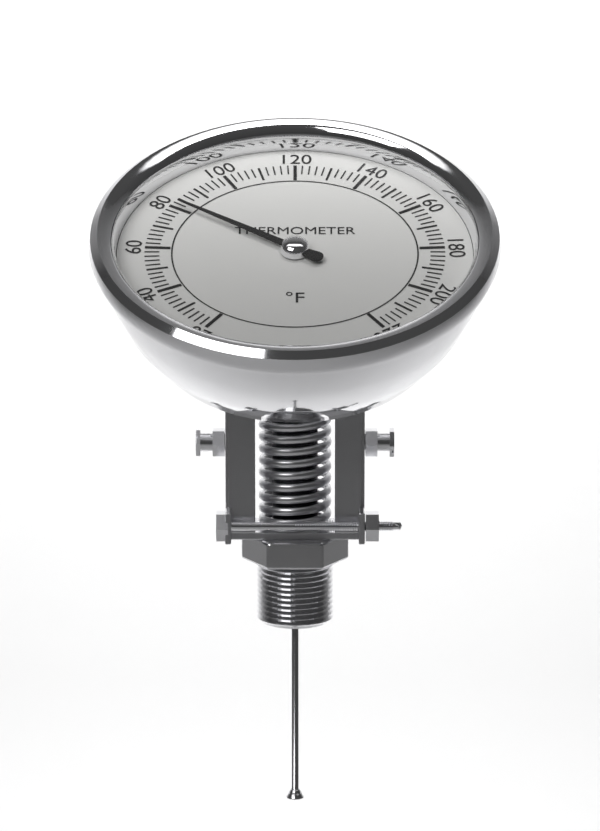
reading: 82 °F
